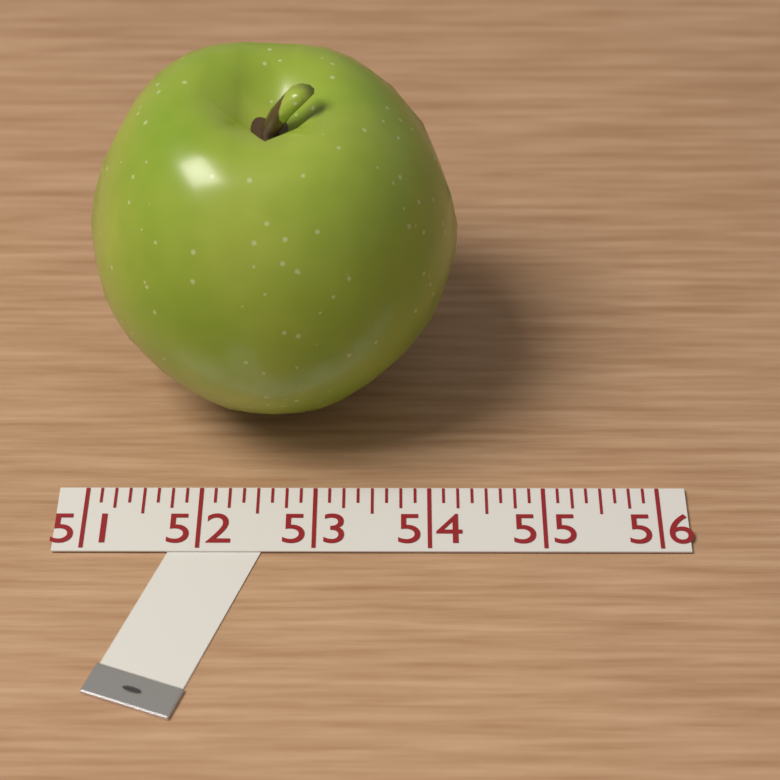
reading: 54.250 (no unit)
